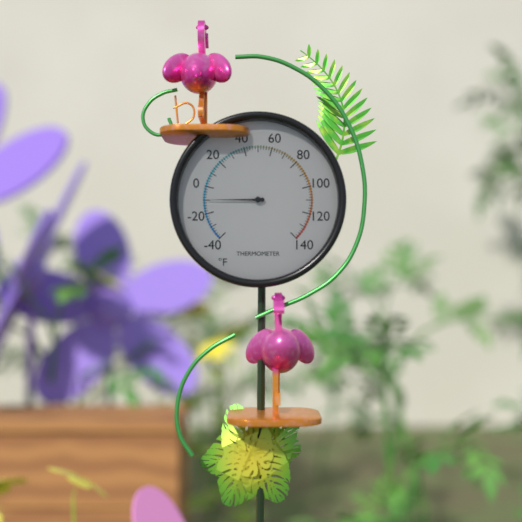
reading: -10 °F
